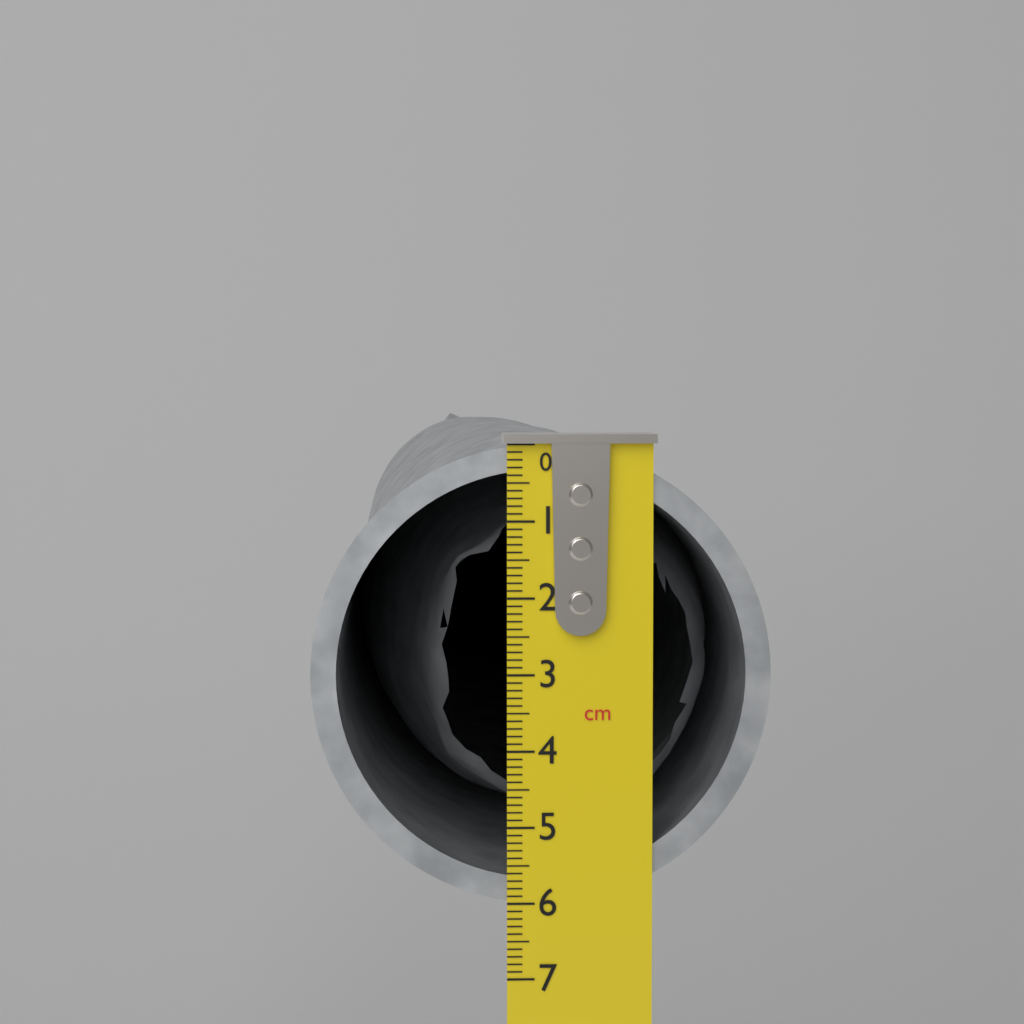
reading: 6.0 cm
